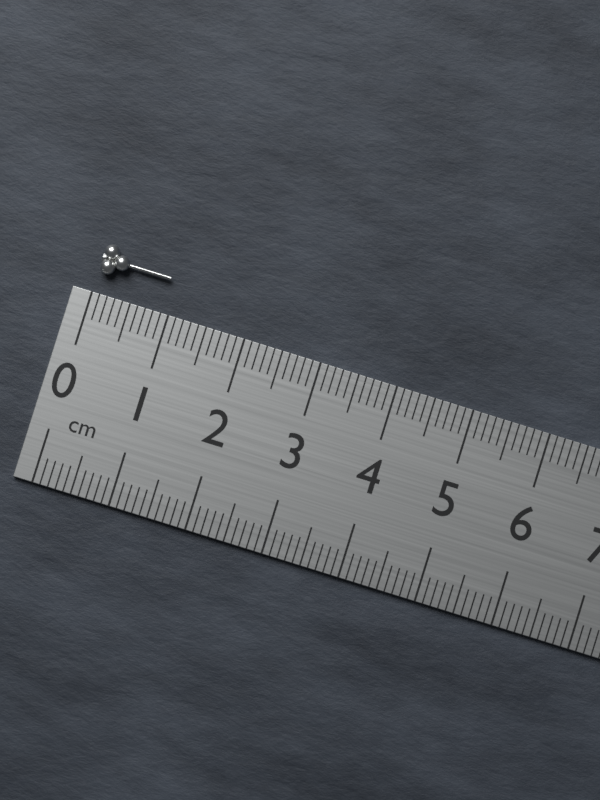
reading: 0.9 cm
